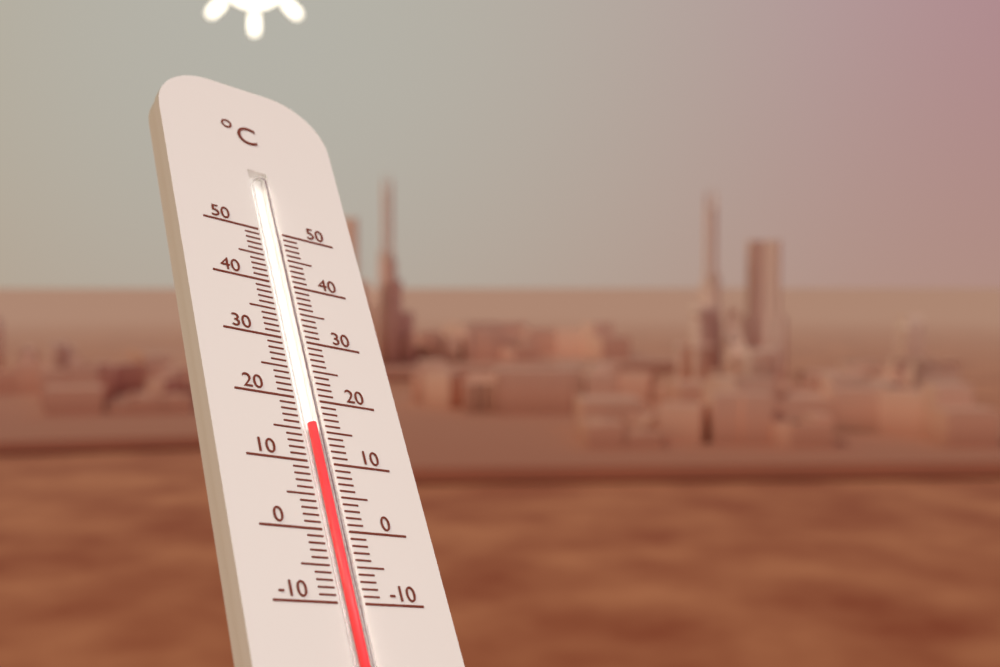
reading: 16 °C
